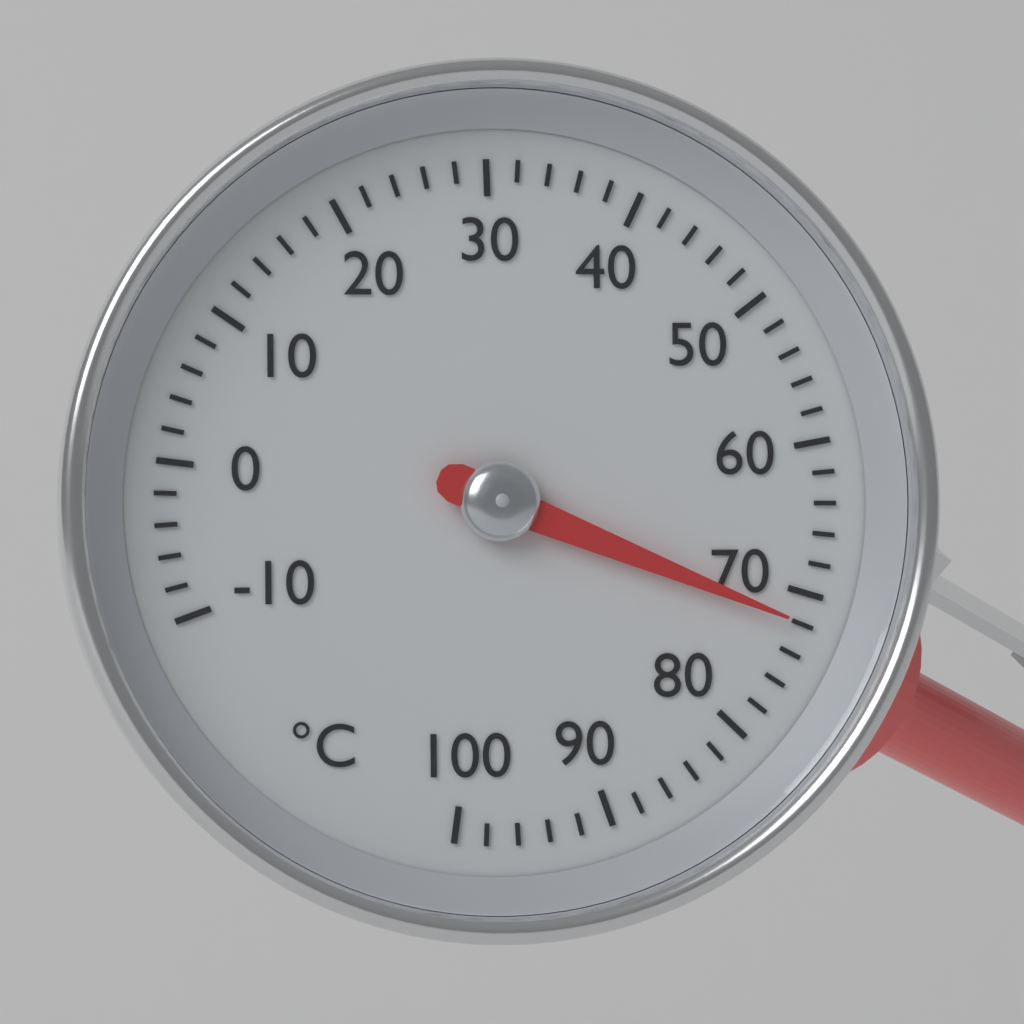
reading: 72 °C
